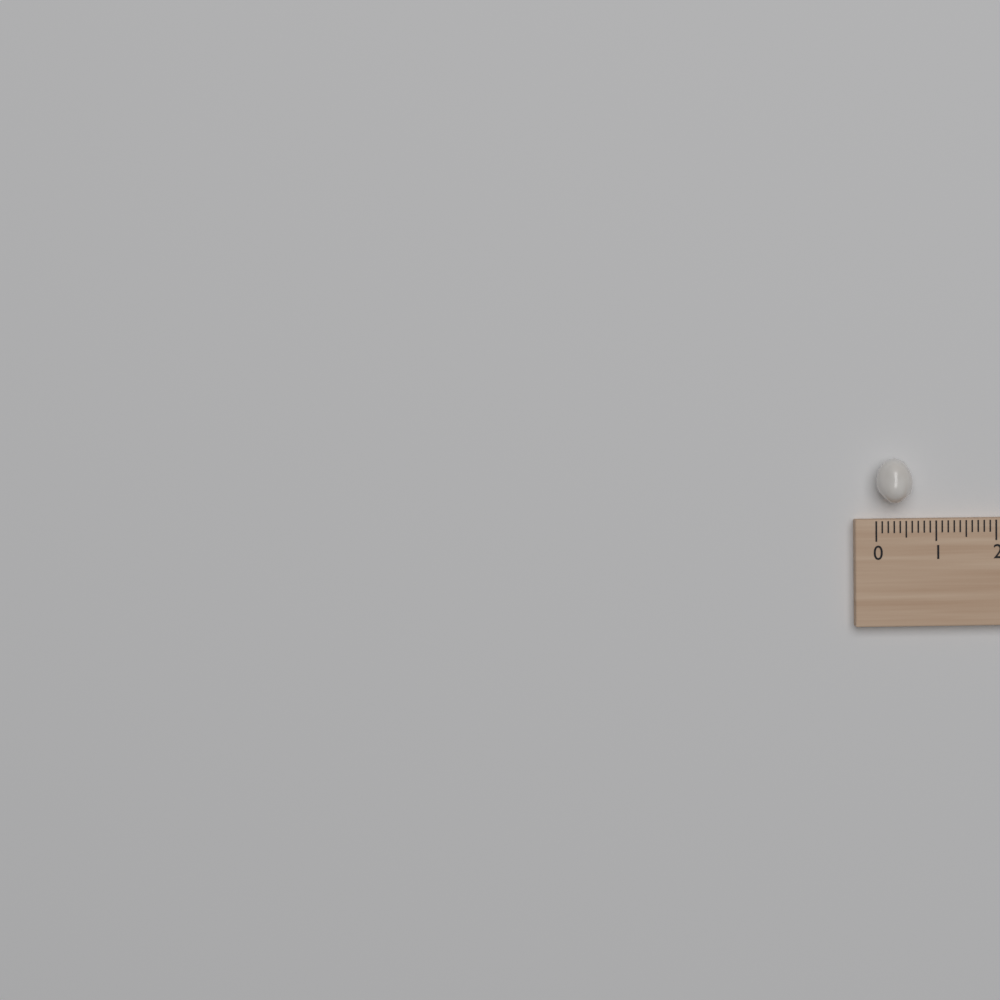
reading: 0.6 (no unit)
